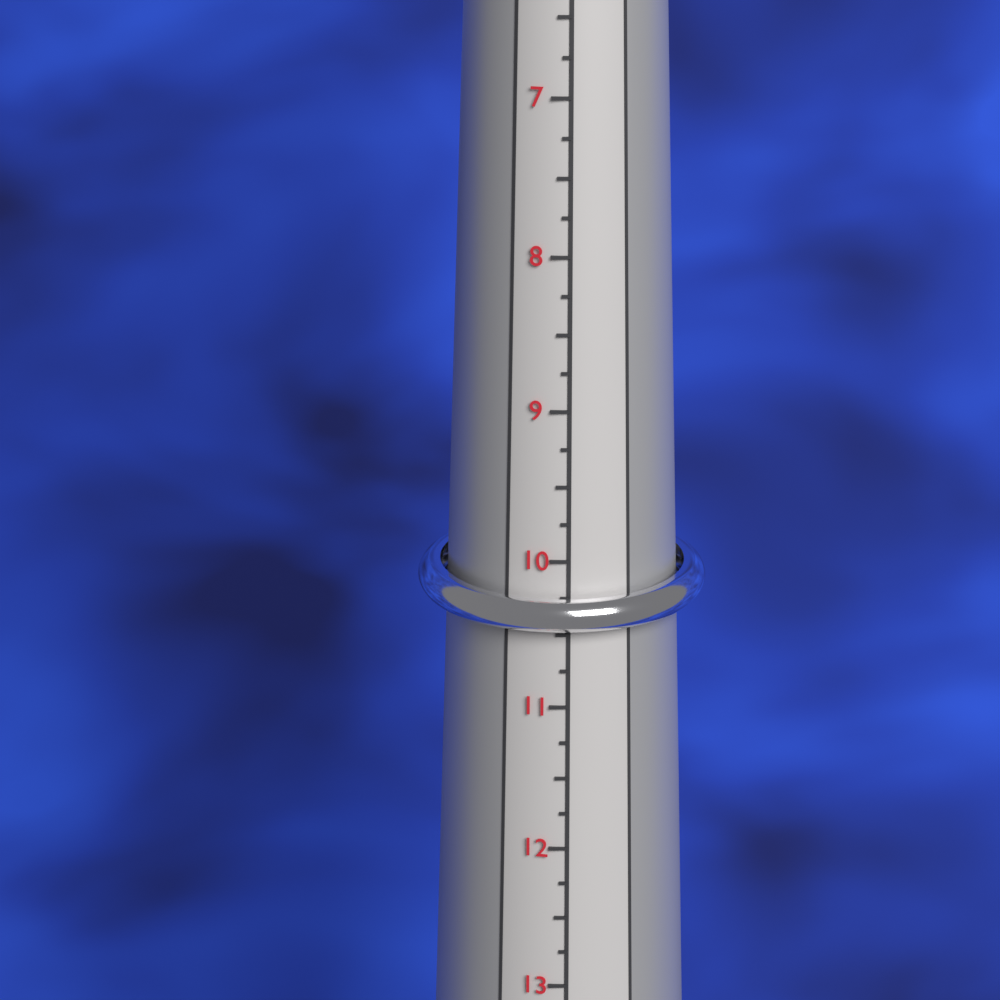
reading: 10.75 (no unit)
